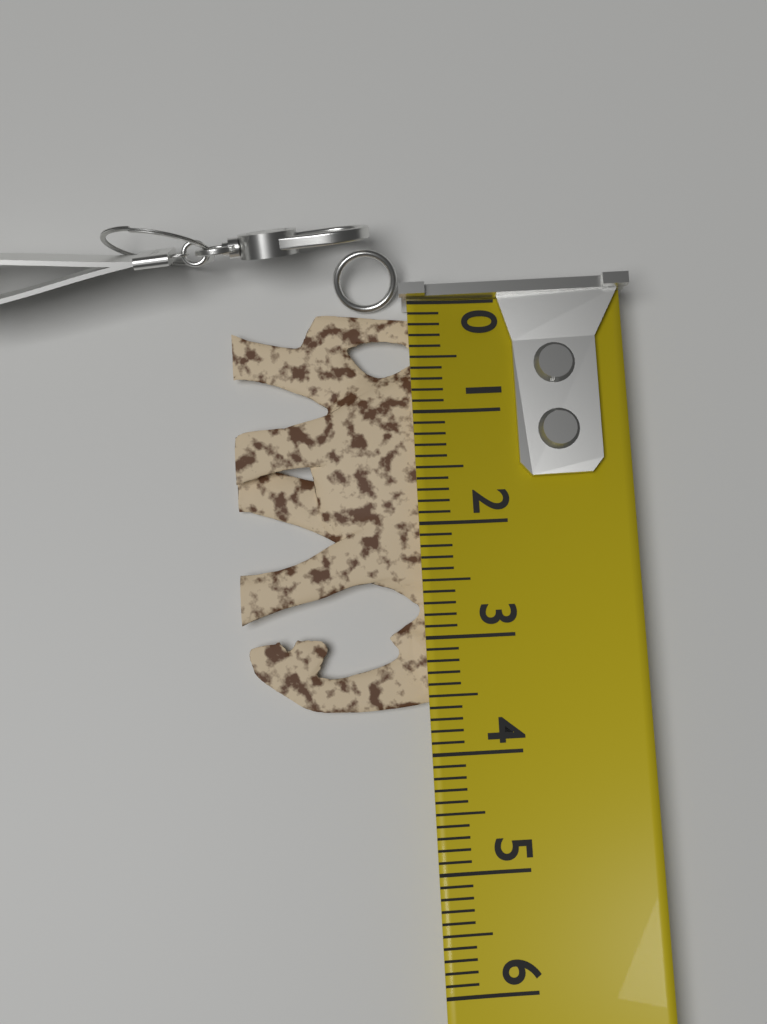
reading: 3.6 (no unit)
